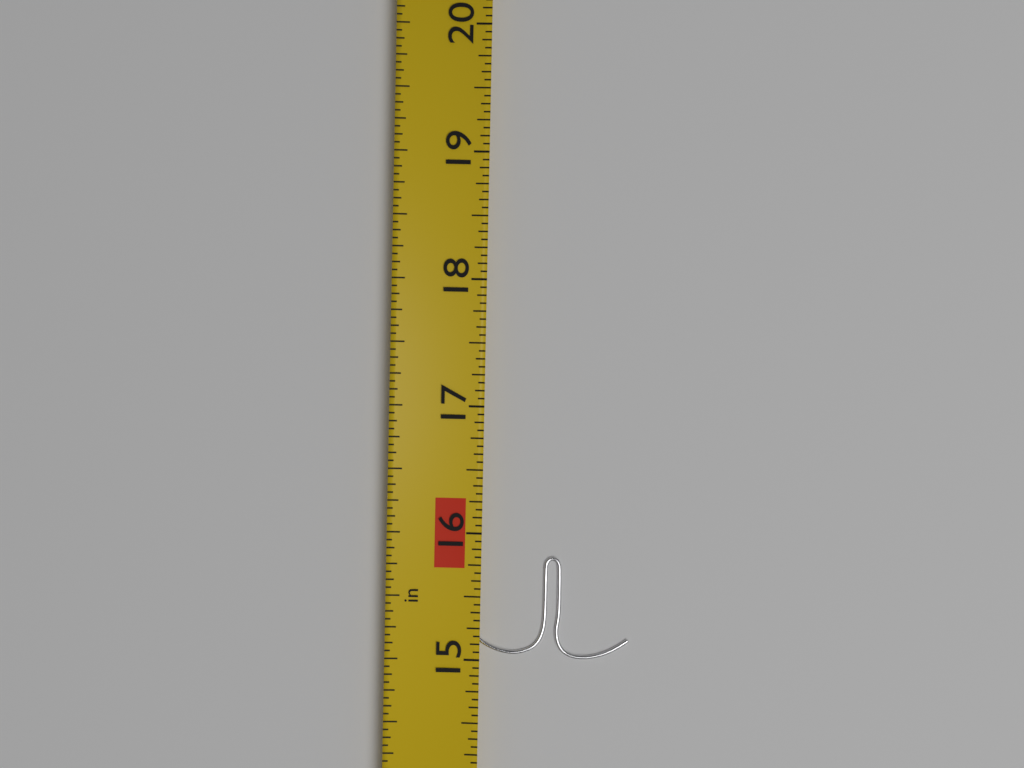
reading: 15.8125 in
